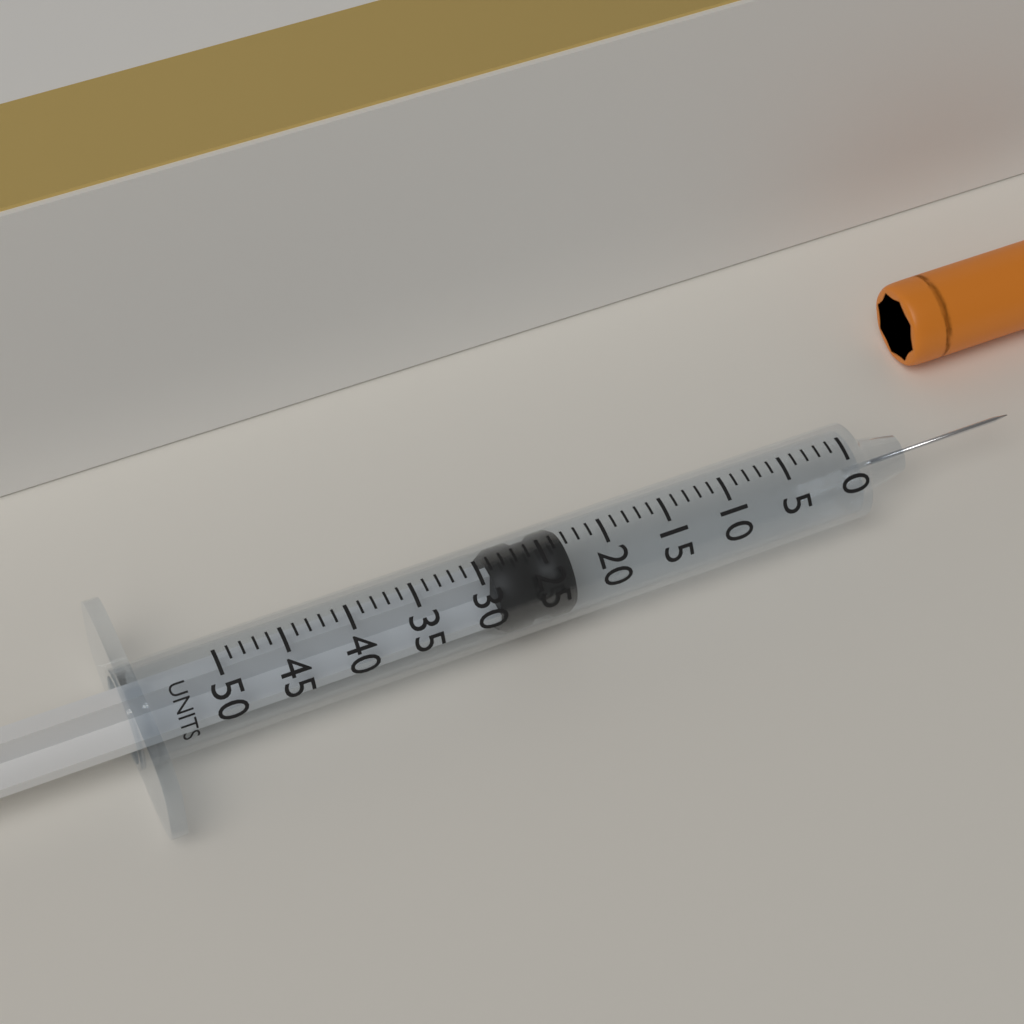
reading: 23 units
